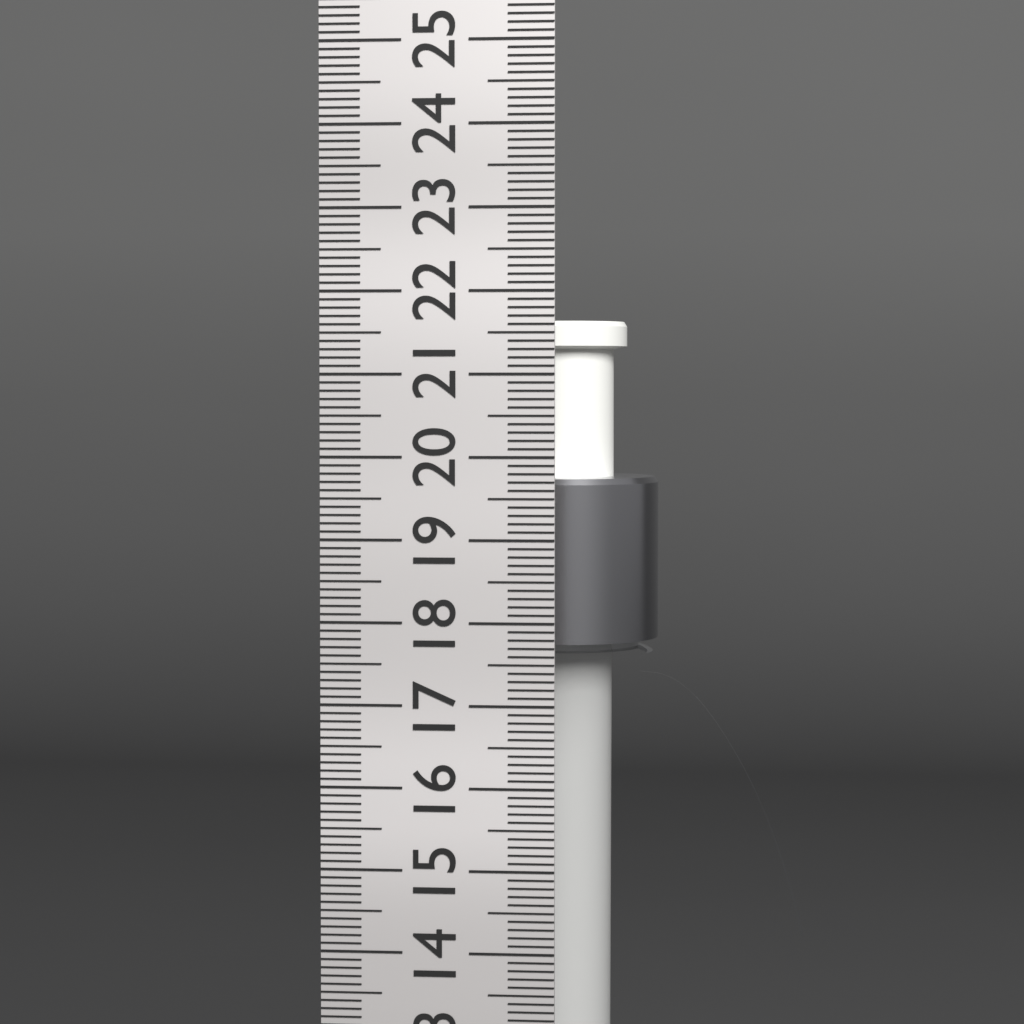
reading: 21.7 cm
